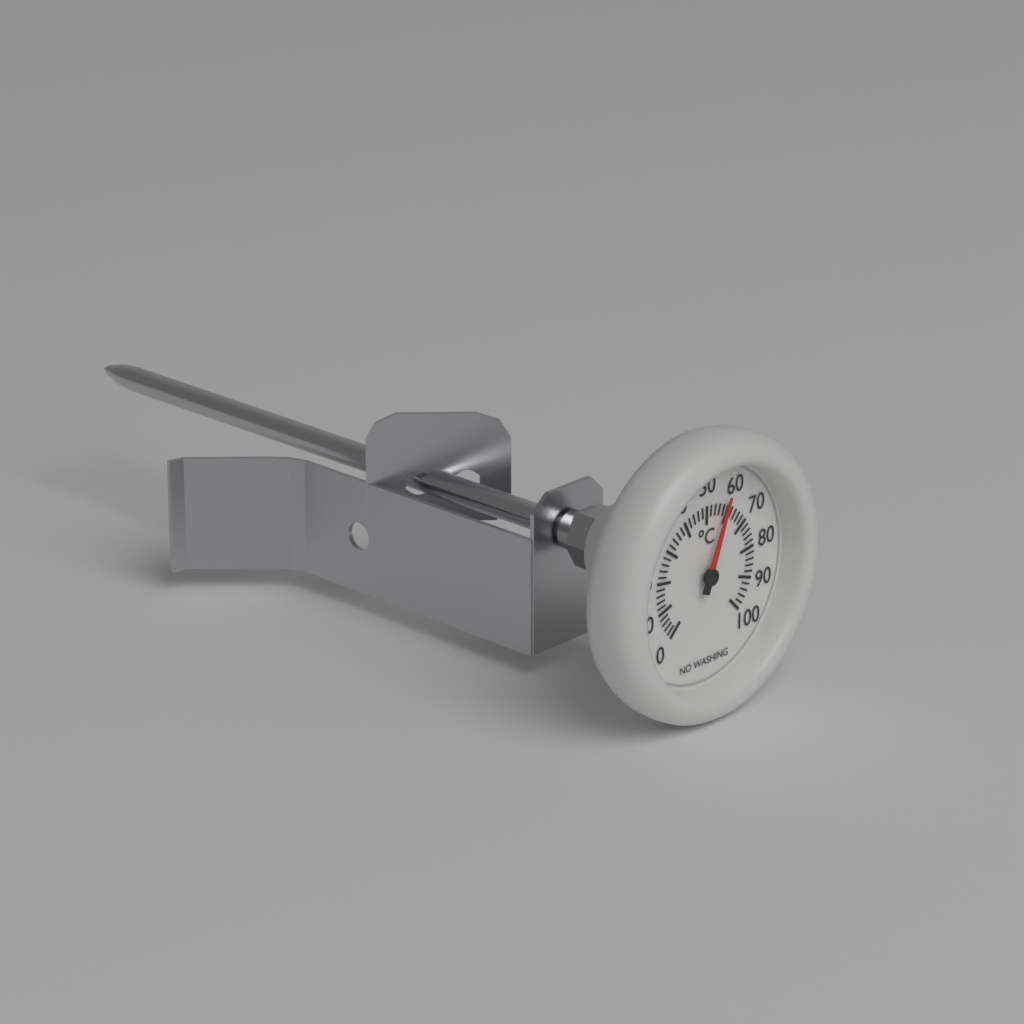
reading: 58 °C
